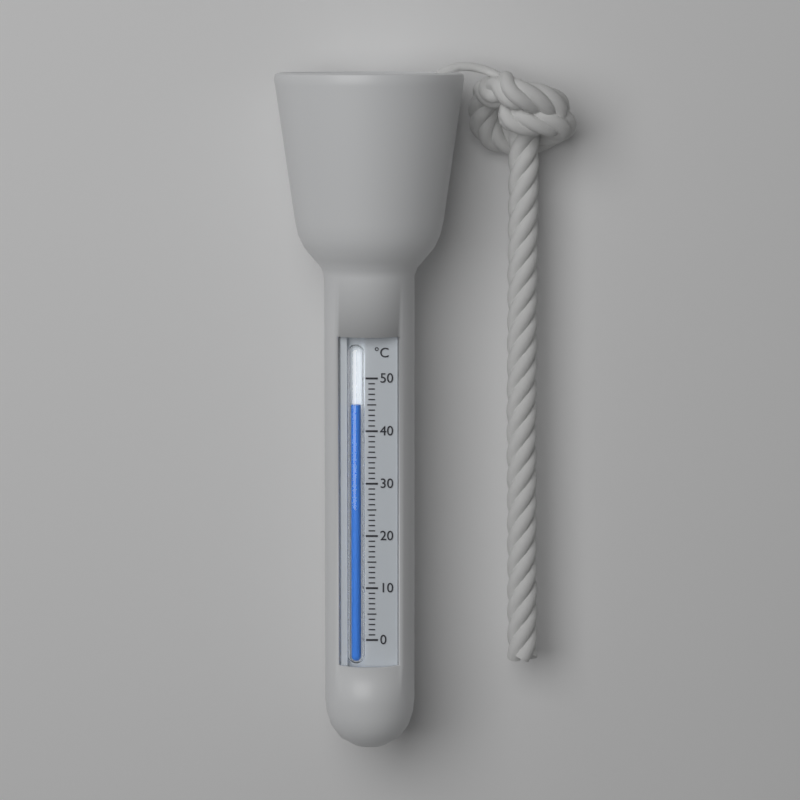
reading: 45 °C
